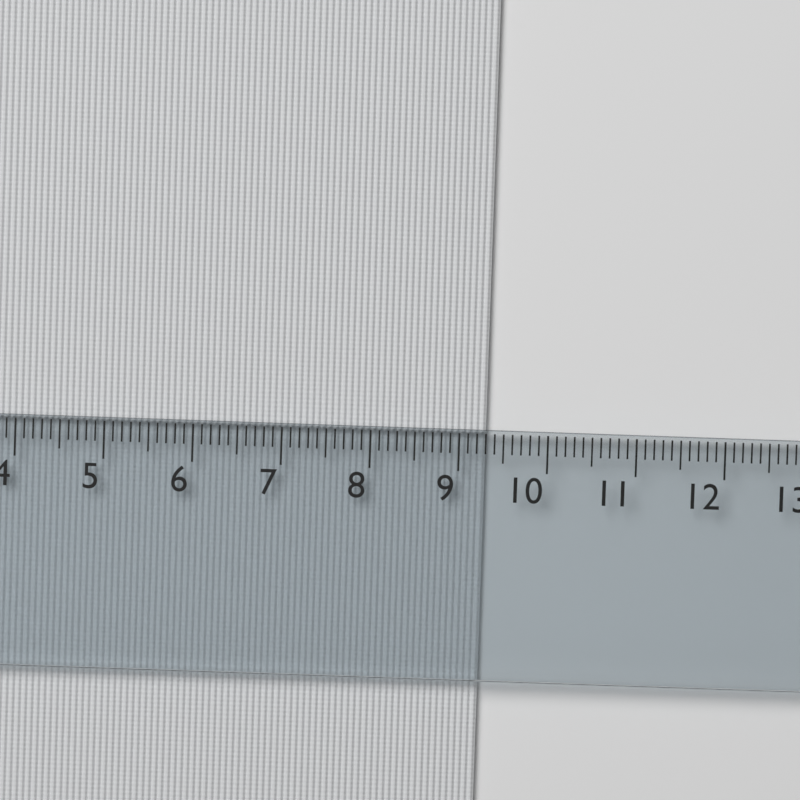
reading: 9.3 cm
